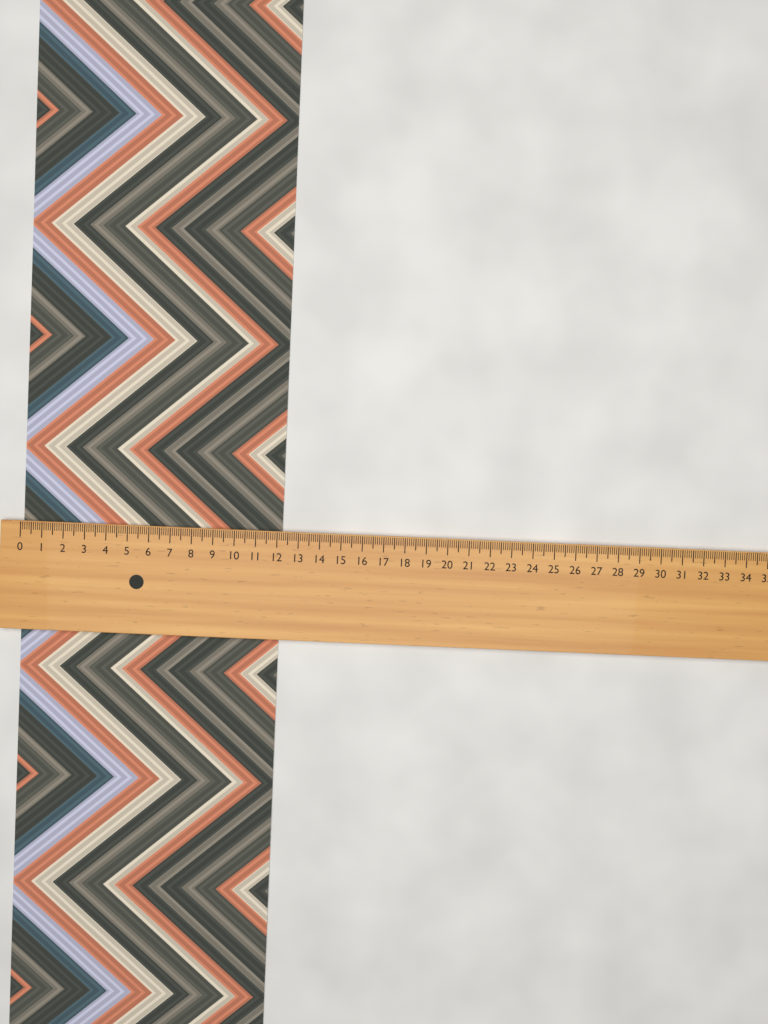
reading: 12.2 (no unit)
